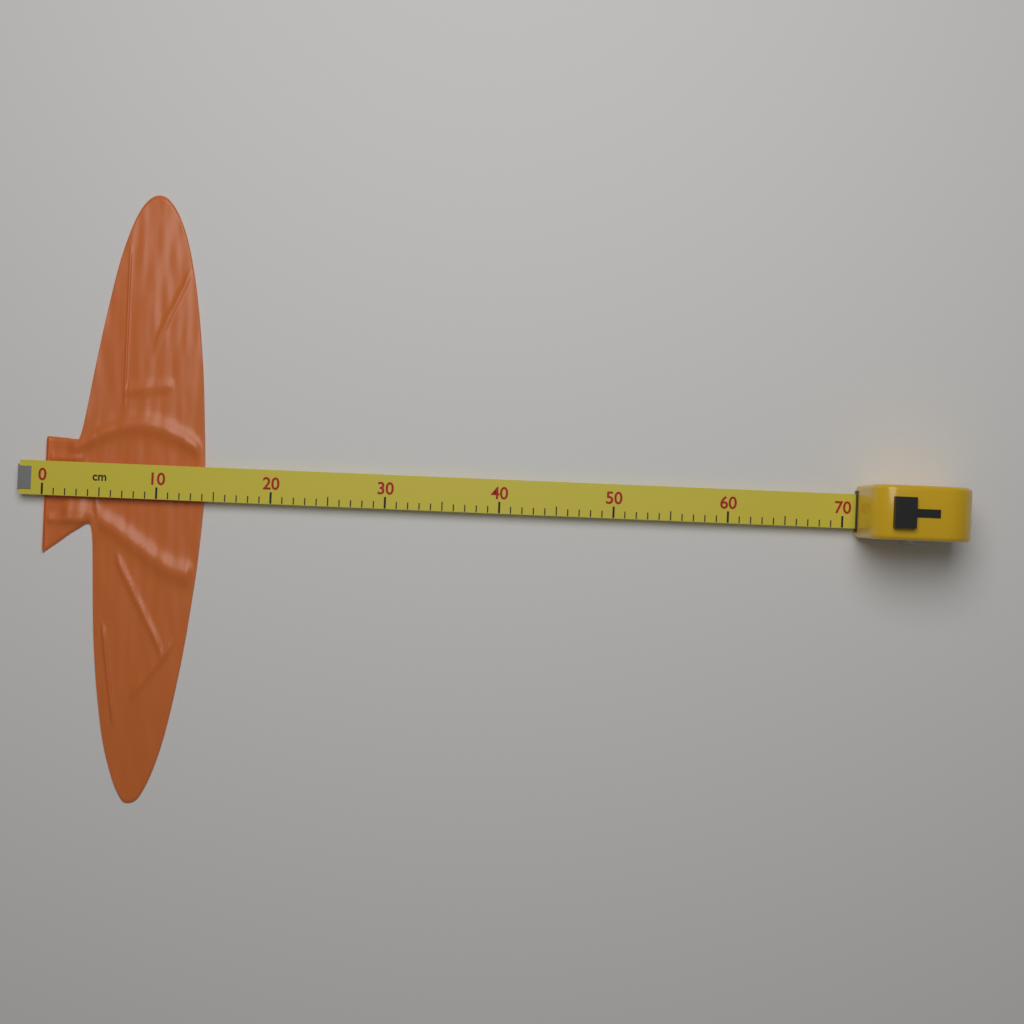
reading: 14 cm
